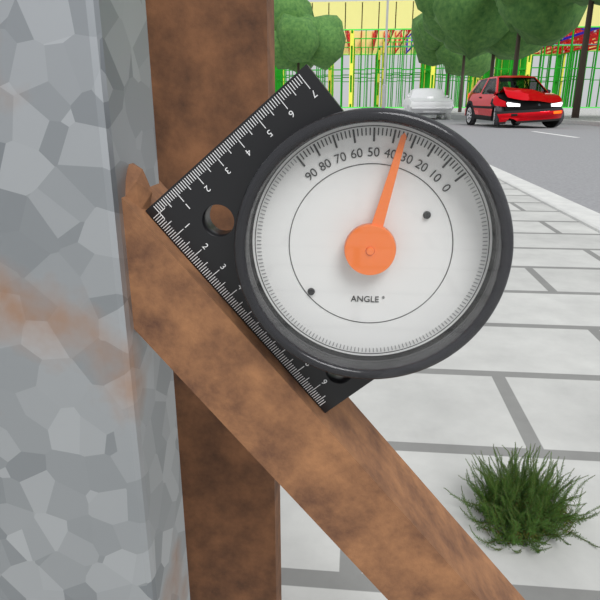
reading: 36 °
